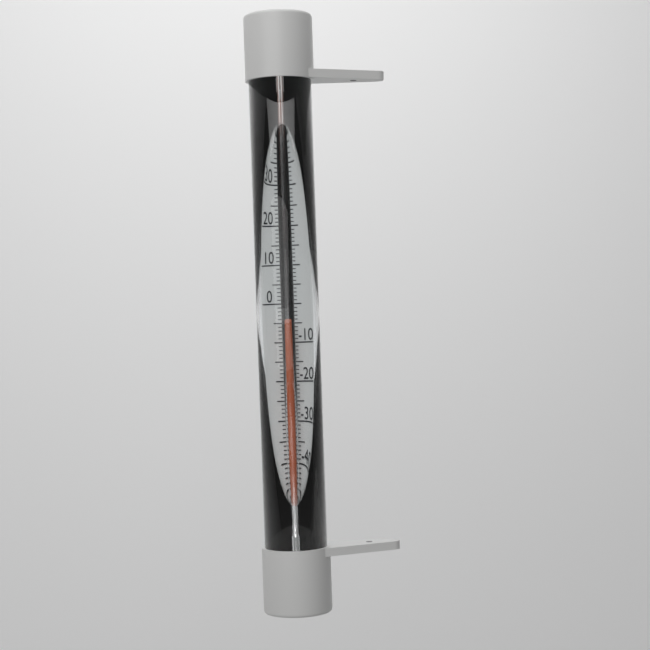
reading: -5 °C
